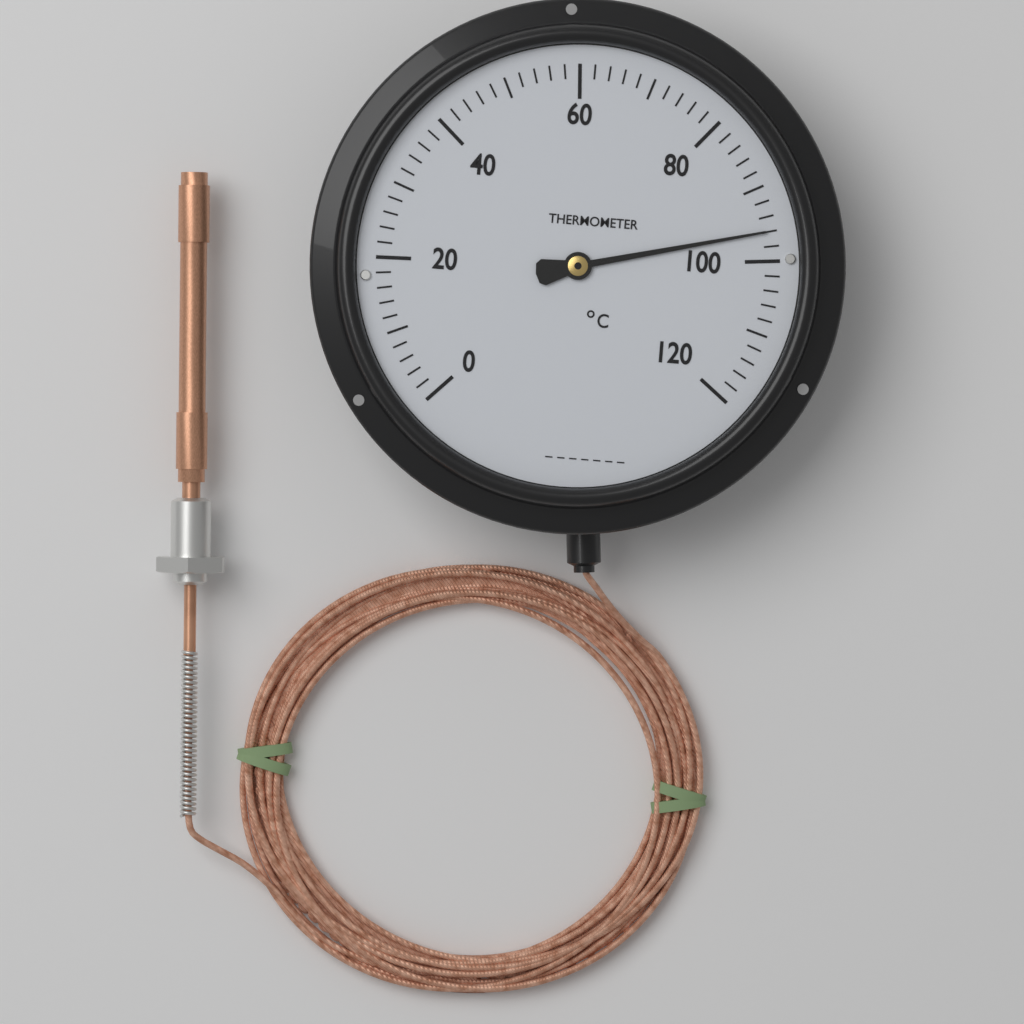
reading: 96 °C
